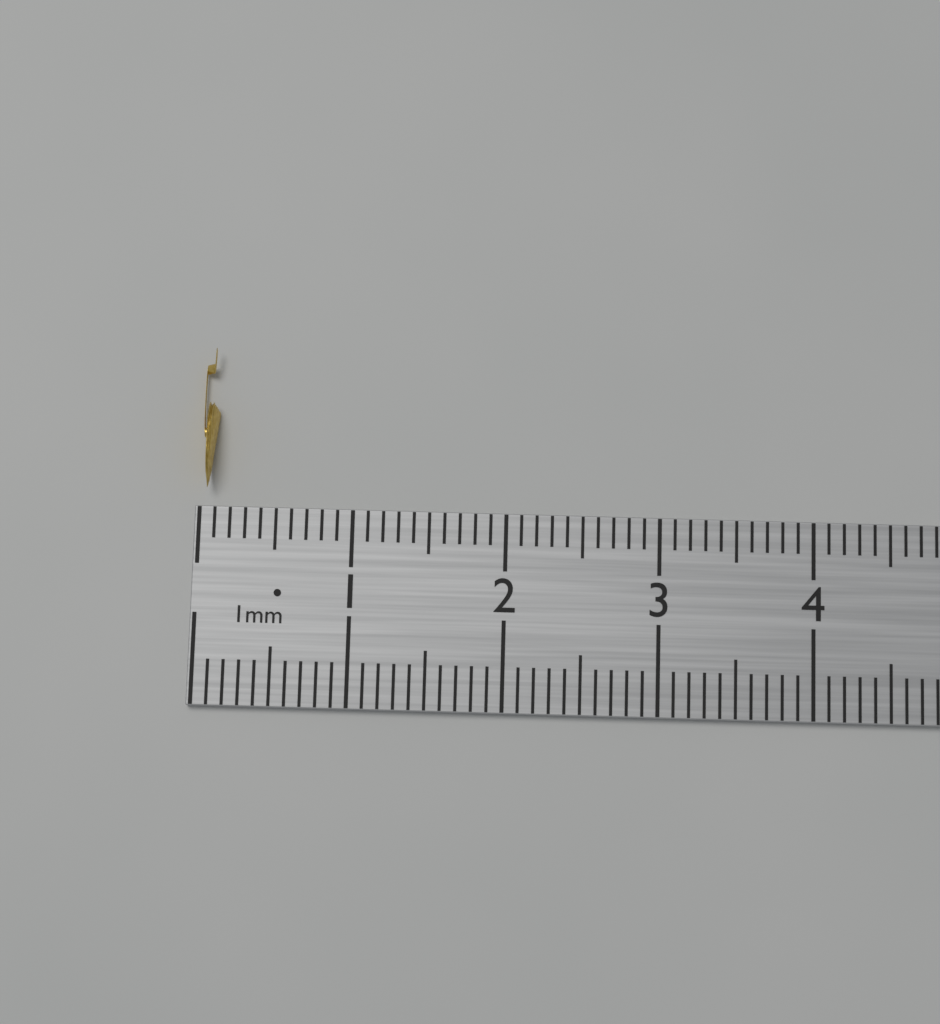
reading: 0.1 cm
